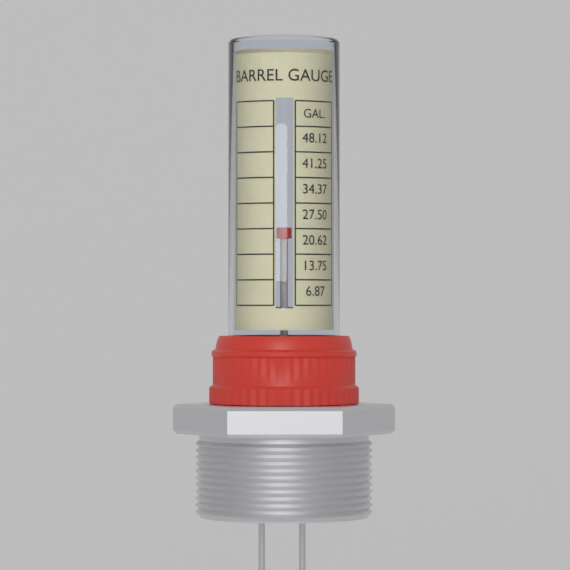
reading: 20.620 gal
